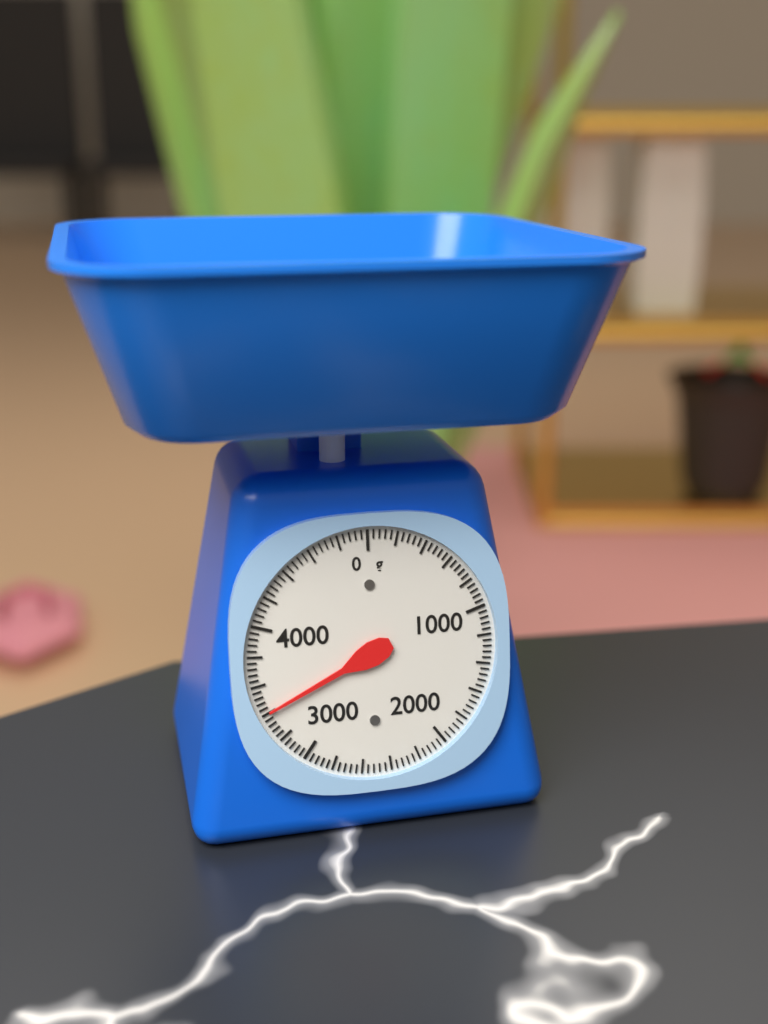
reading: 3400 g
